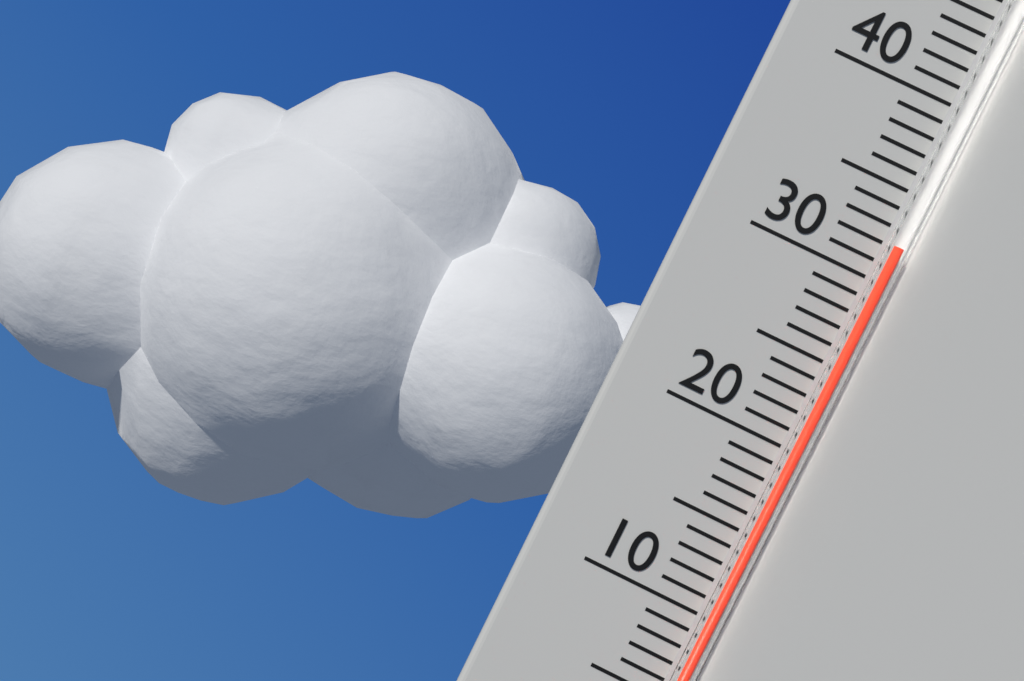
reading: 32 °C
